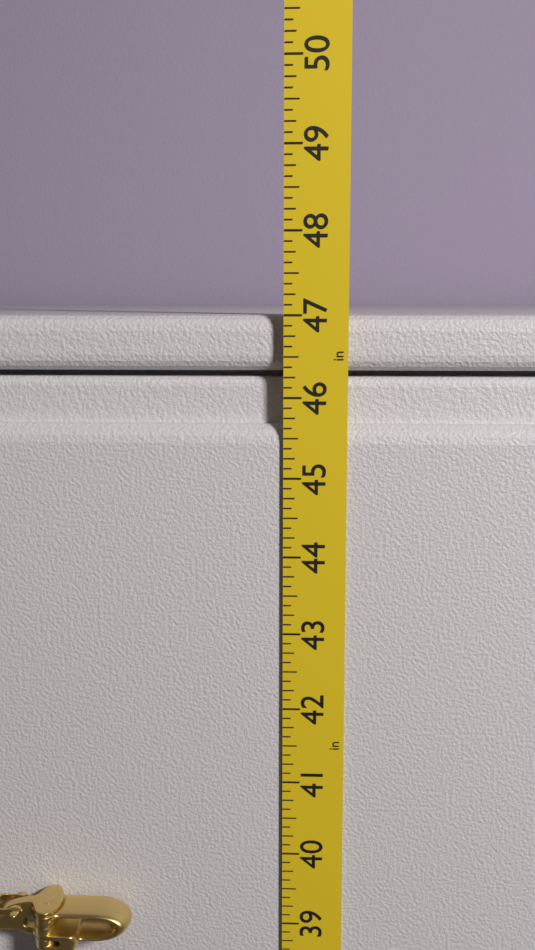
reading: 47.000 in
